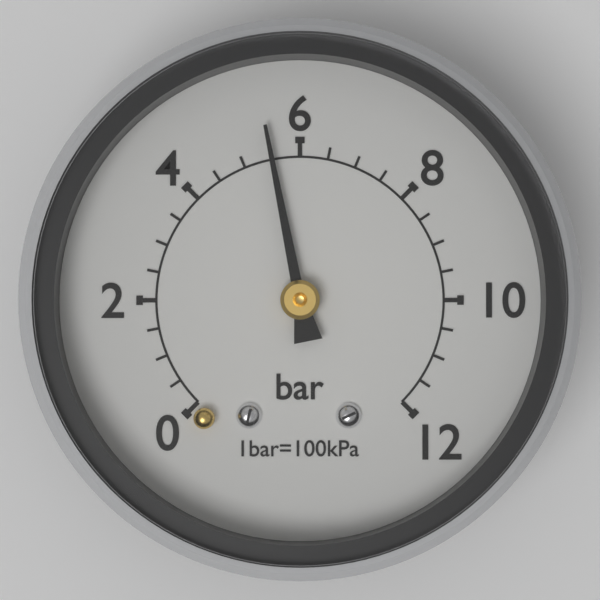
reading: 5.5 bar
